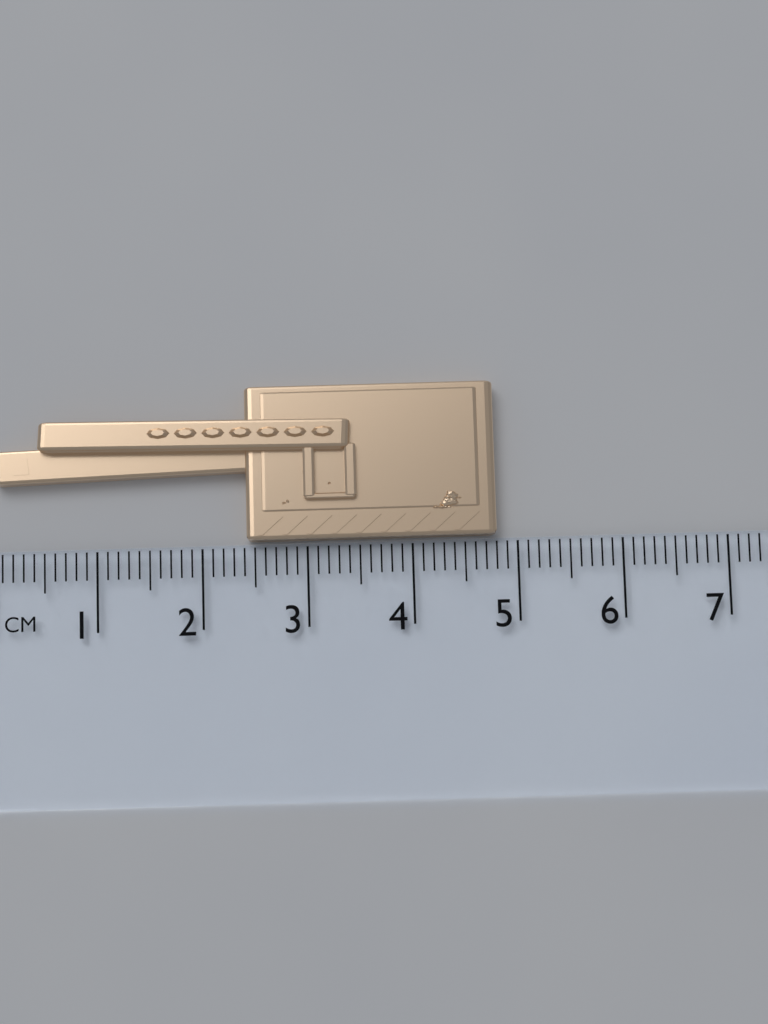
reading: 4.8 cm
